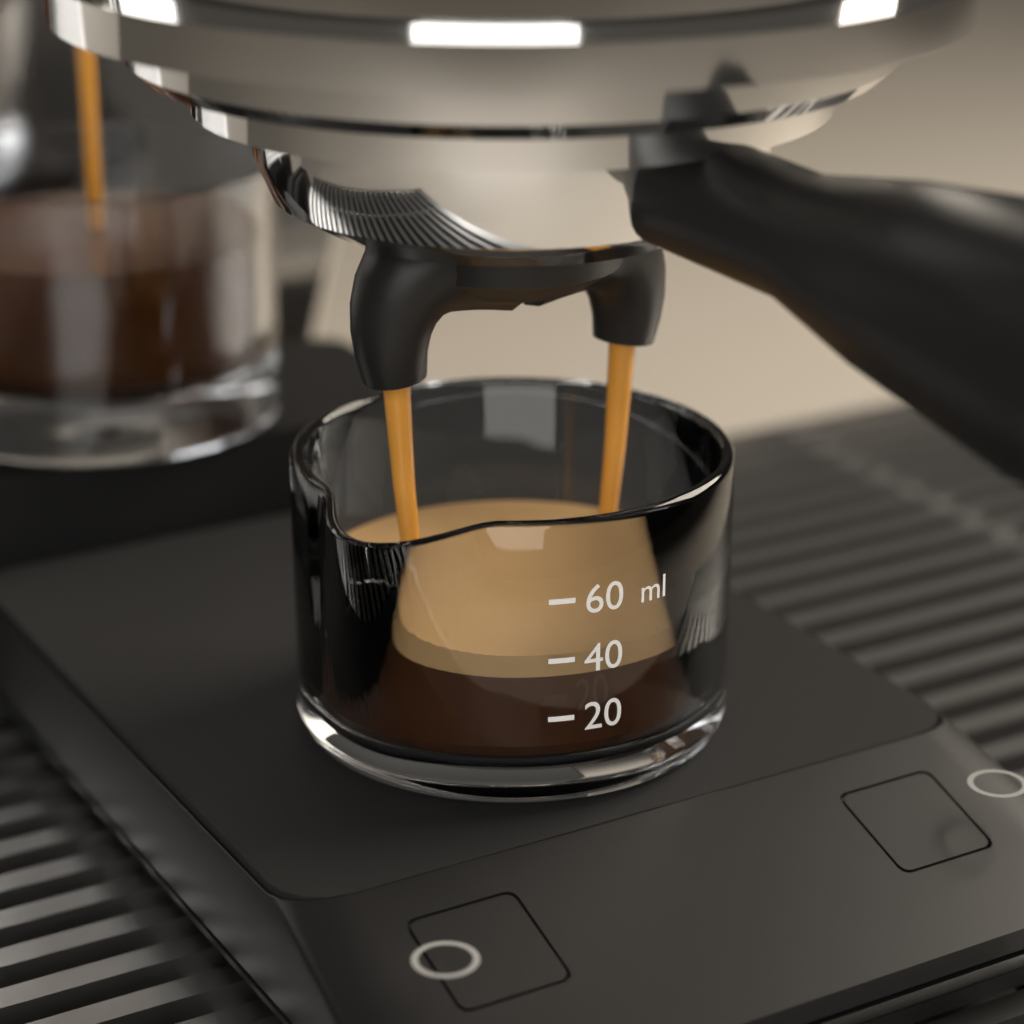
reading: 40 ml
